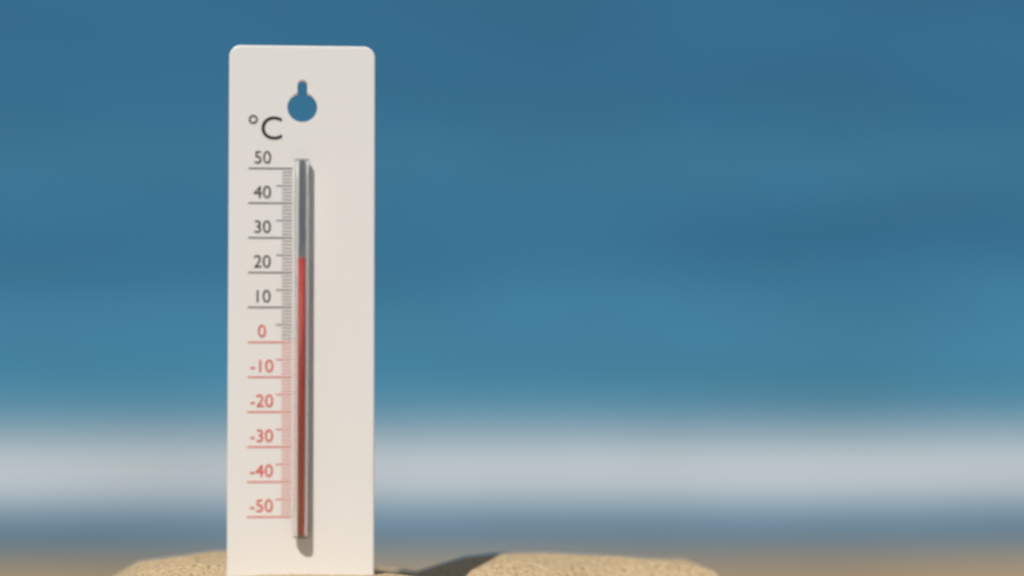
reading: 24 °C
